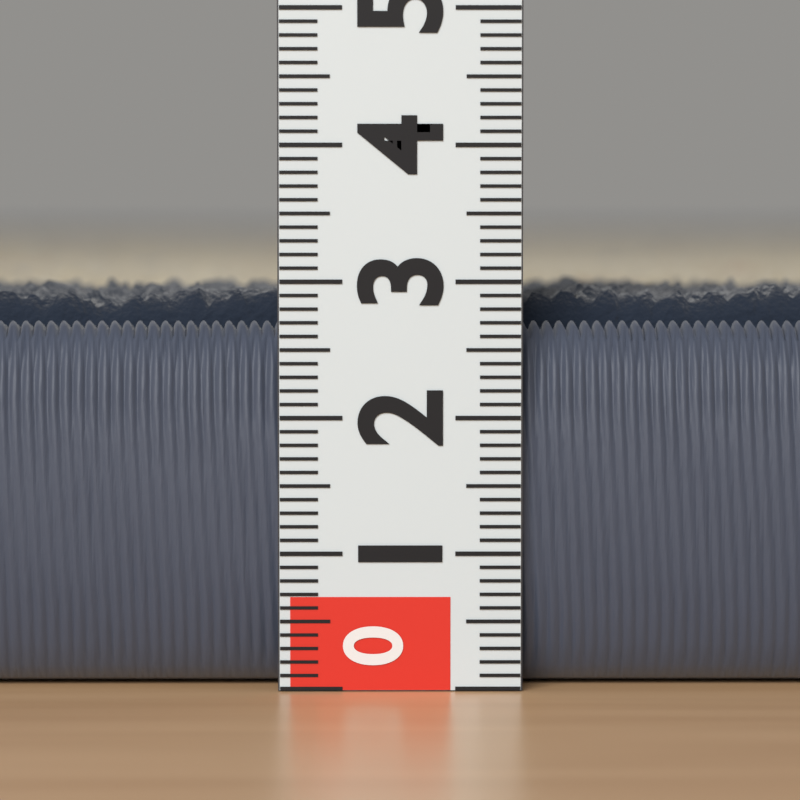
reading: 3.0 (no unit)
